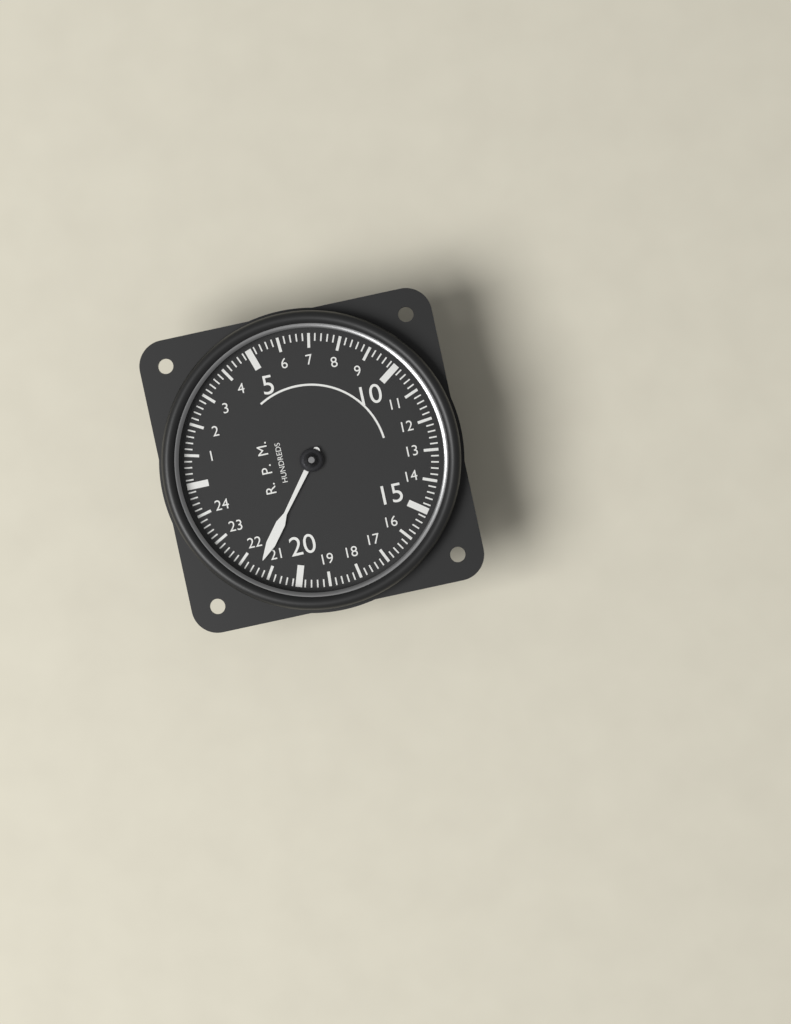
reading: 21.4 RPM x100
